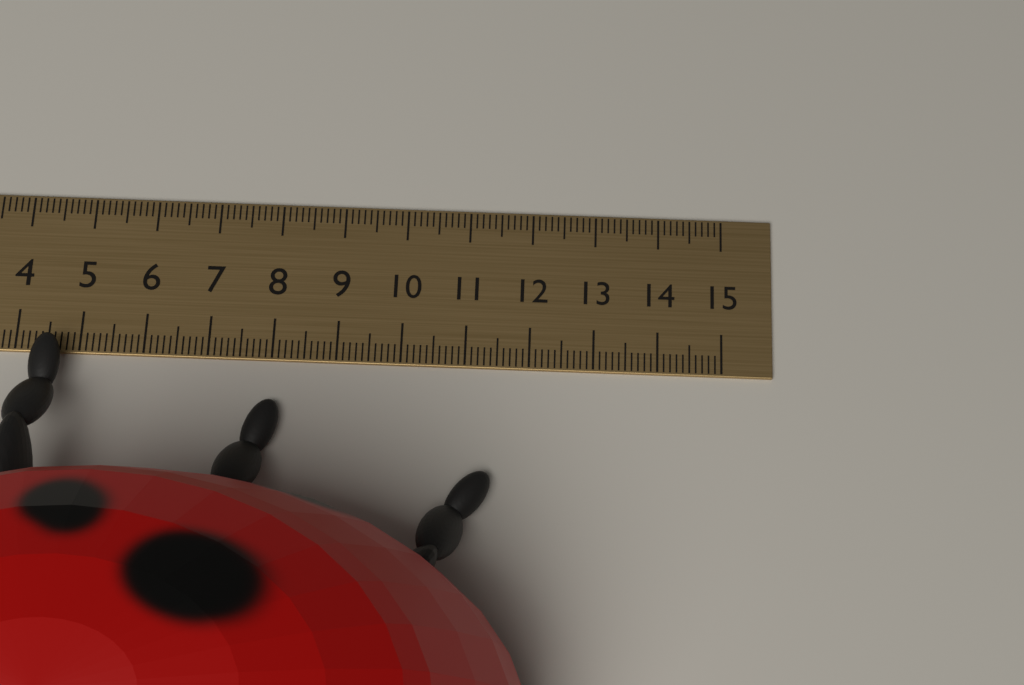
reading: 12.2 cm
